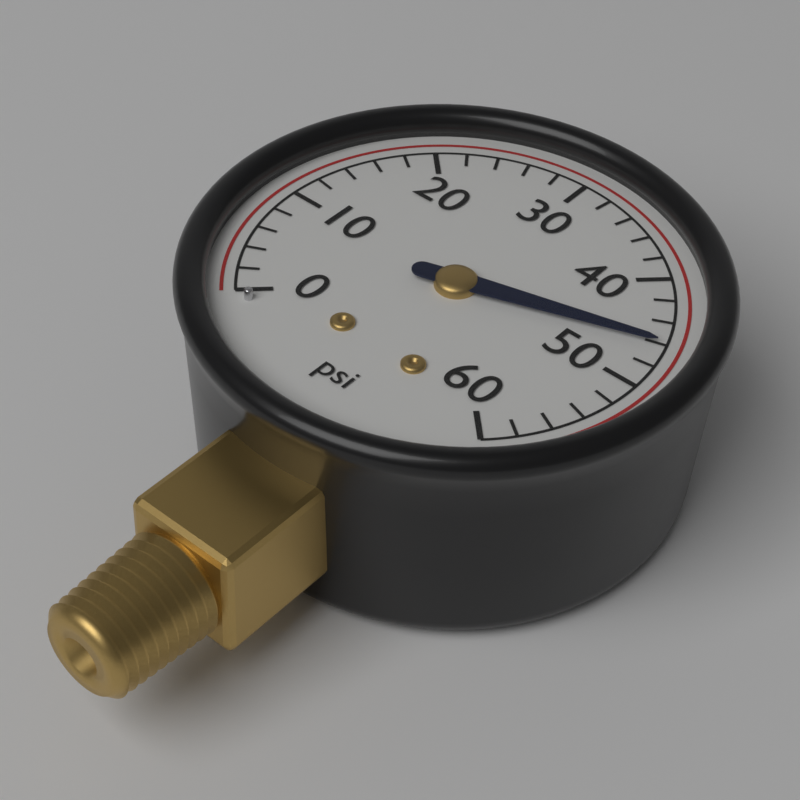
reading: 46 psi
